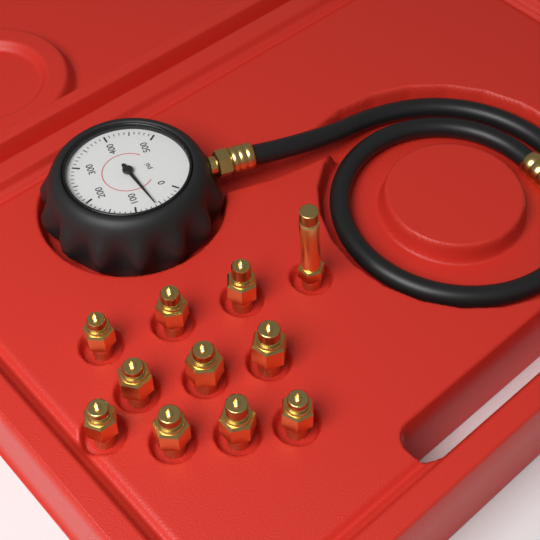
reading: 60 psi
